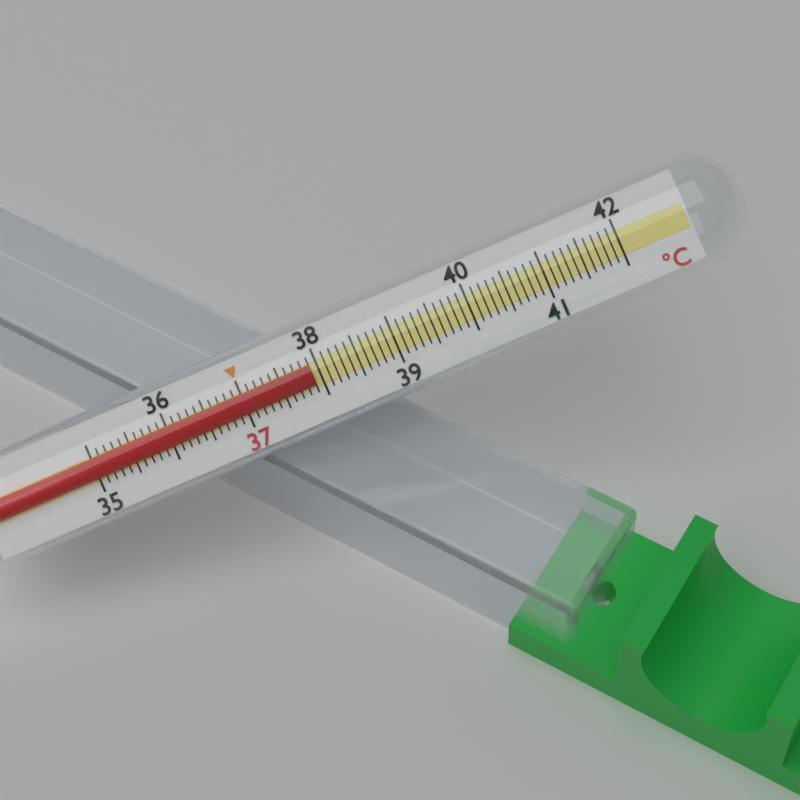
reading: 37.9 °C
